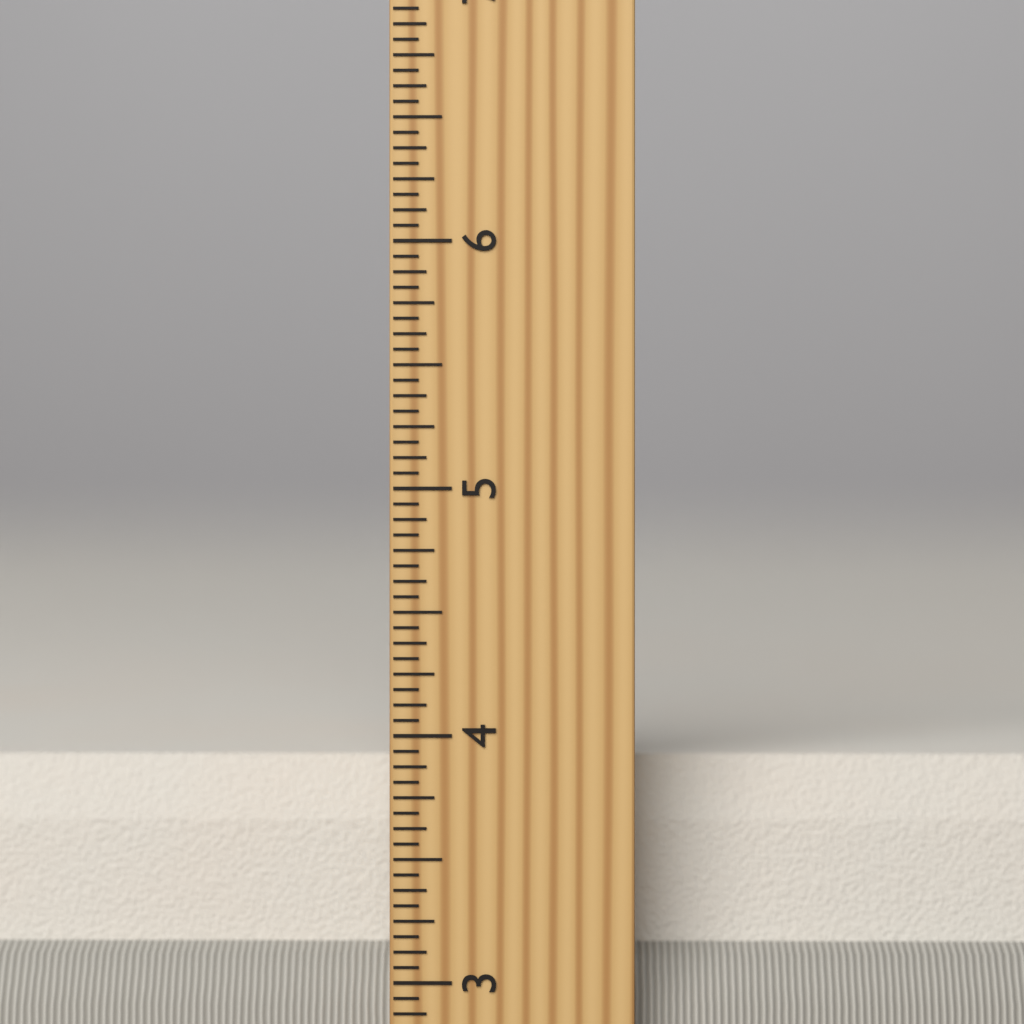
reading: 3.8750 inch
